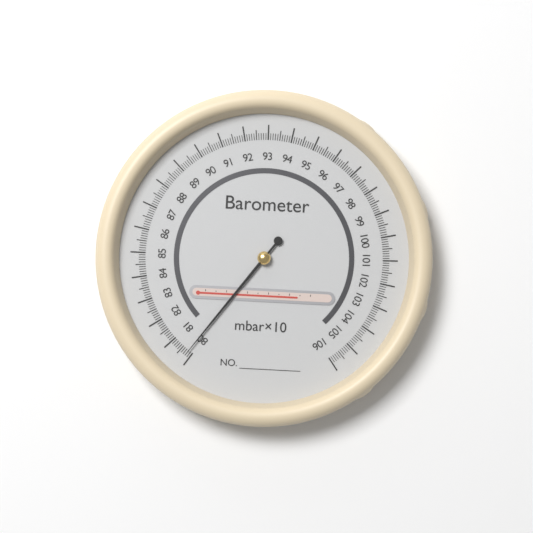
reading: 80.2 mbar×10
